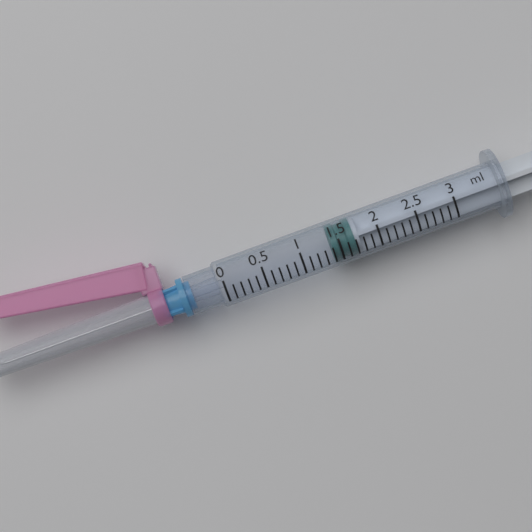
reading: 1.4 ml
